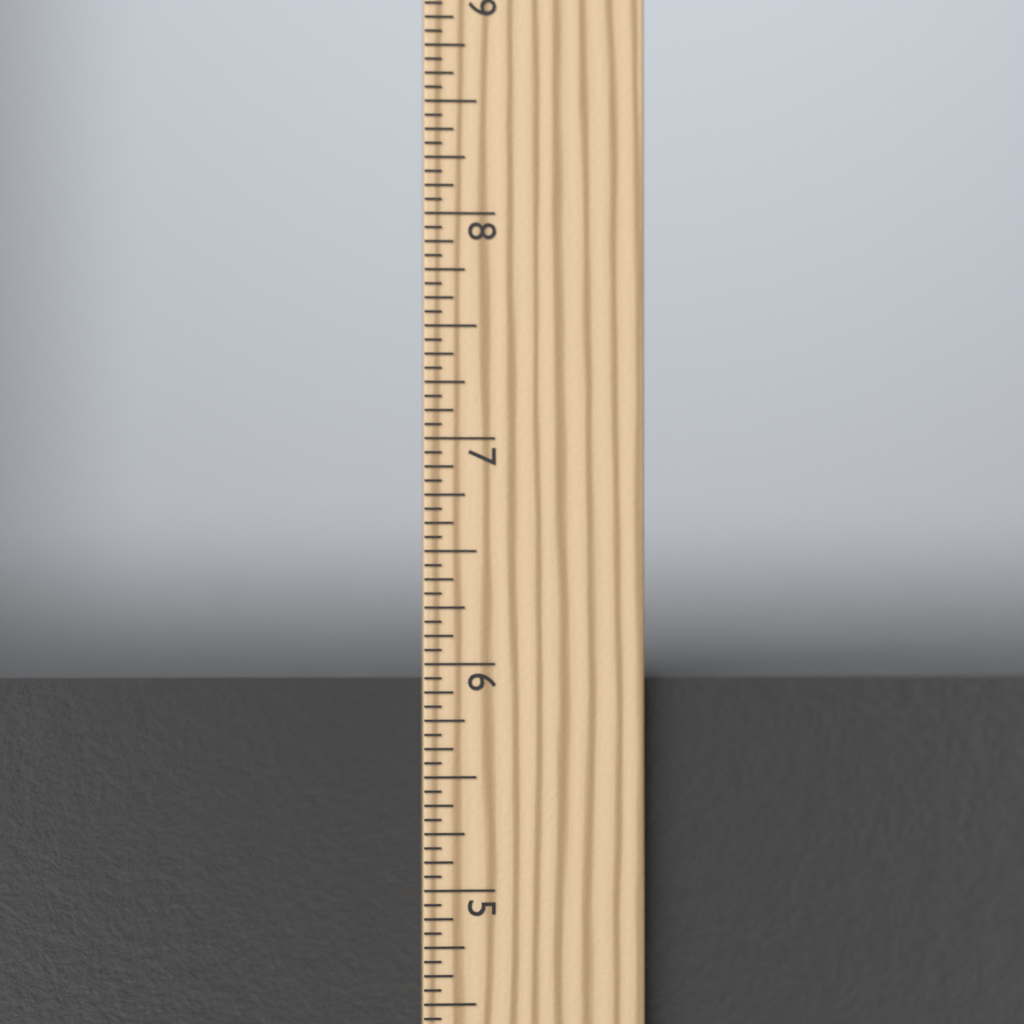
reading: 5.9375 in
